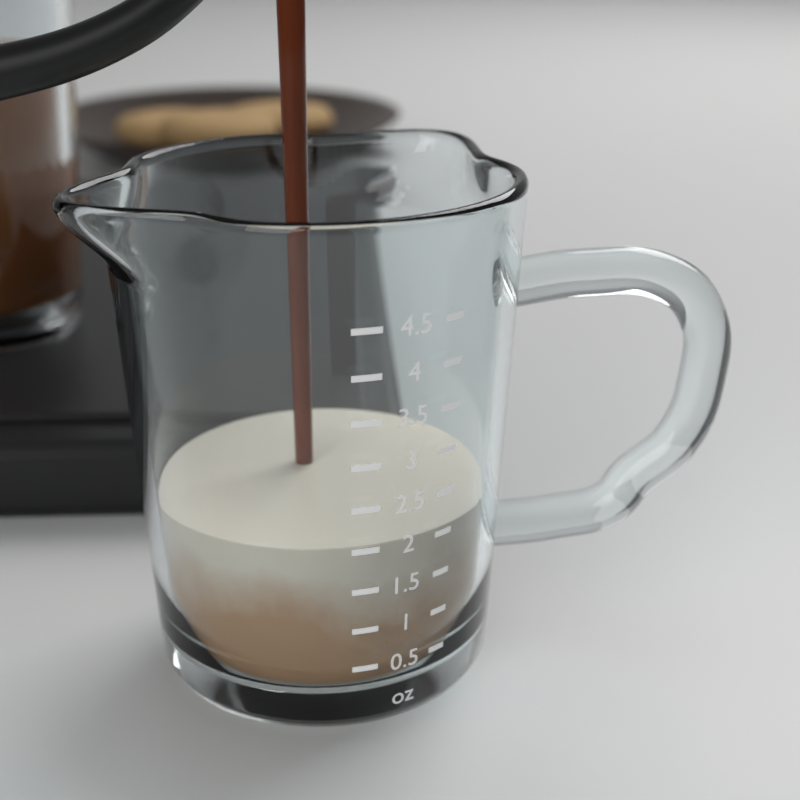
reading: 2.0 oz
